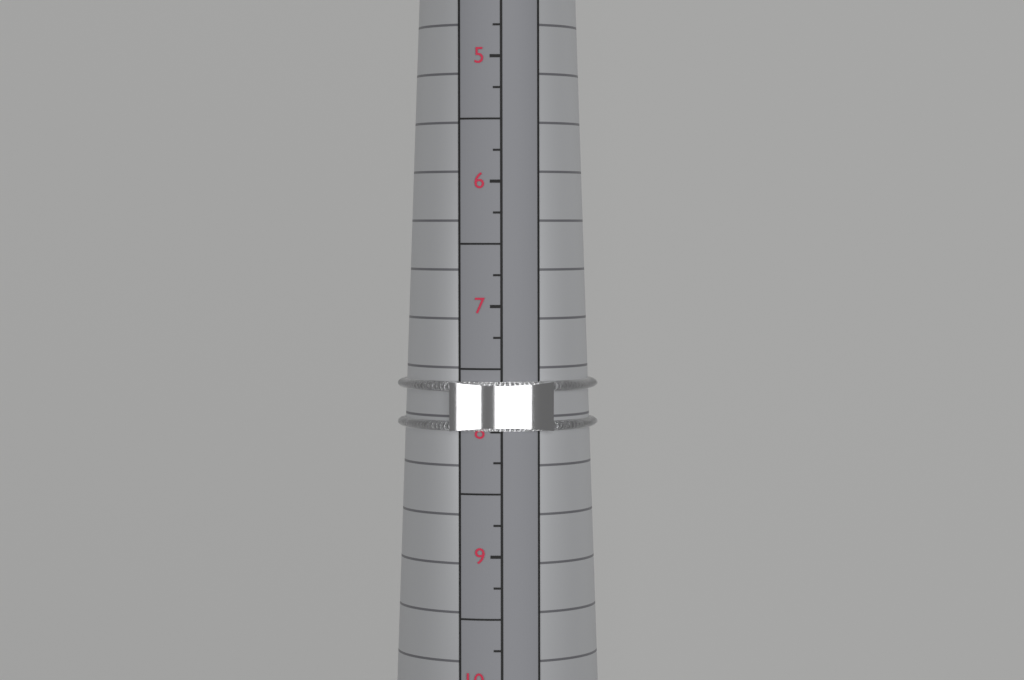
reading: 8.00 (no unit)
